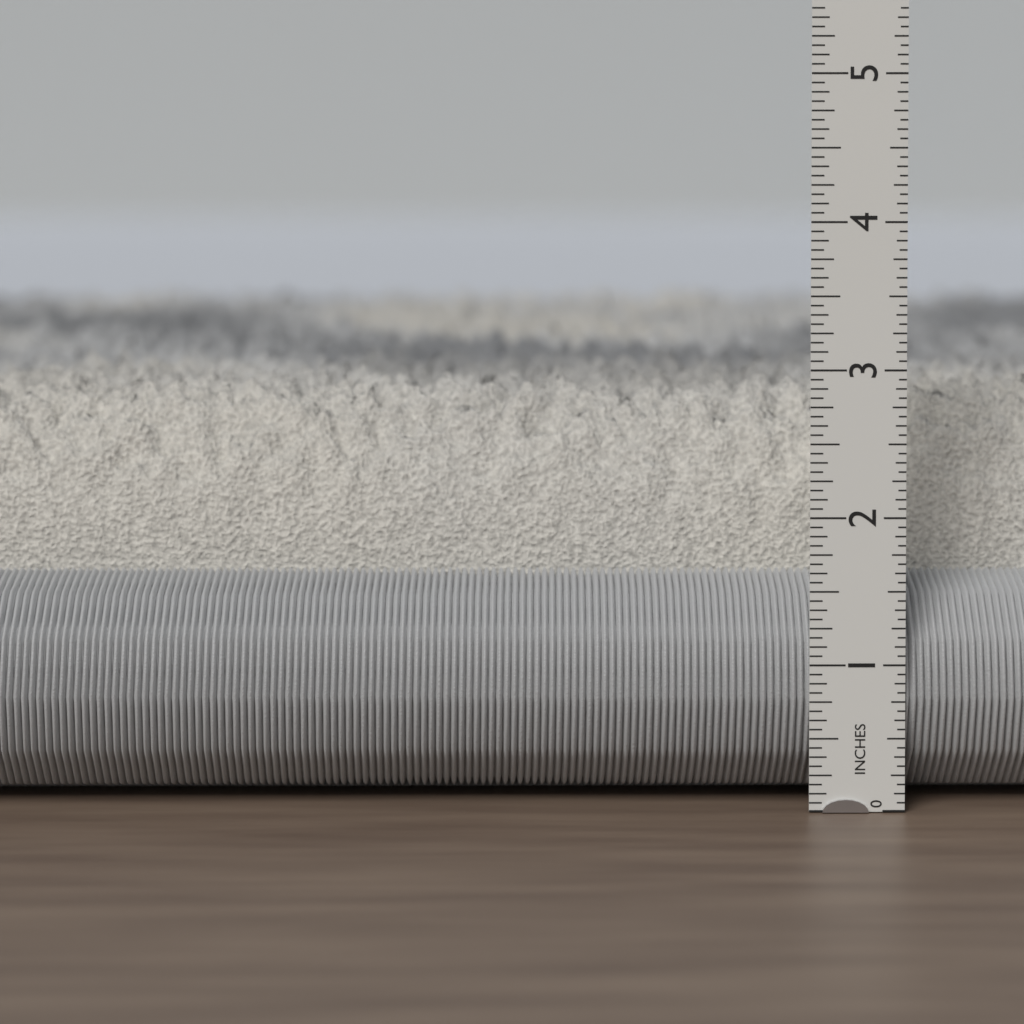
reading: 2.8750 in
